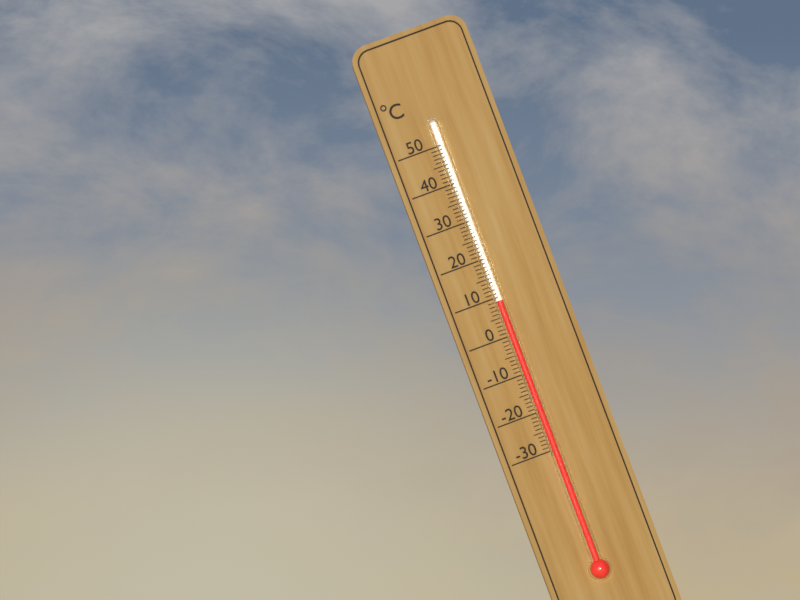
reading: 9 °C
